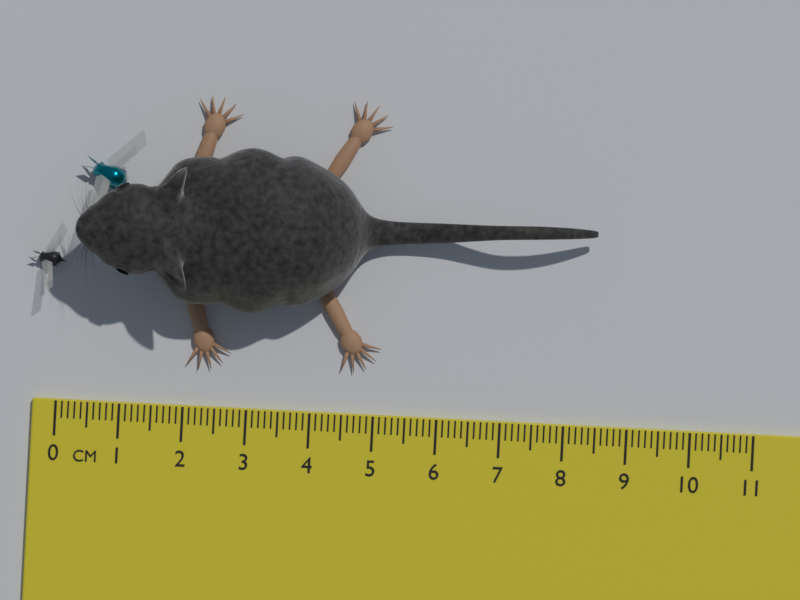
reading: 8.4 cm
